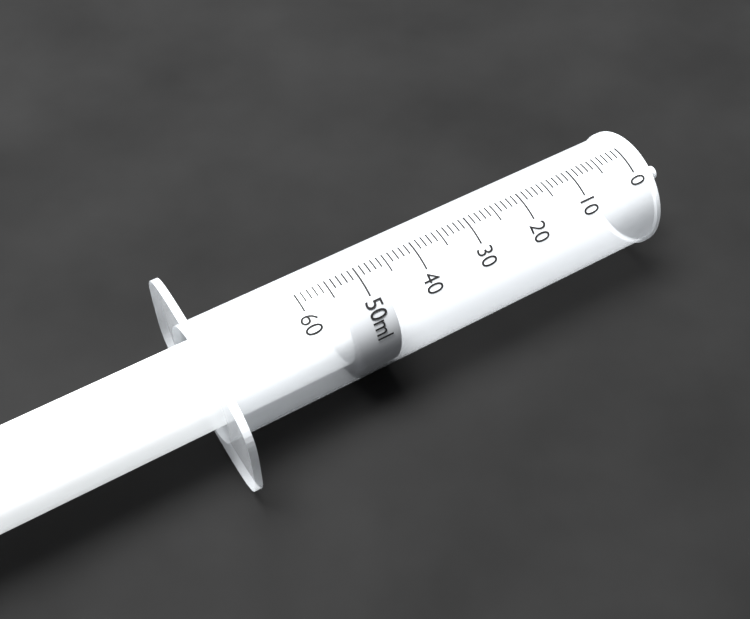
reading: 47 ml
